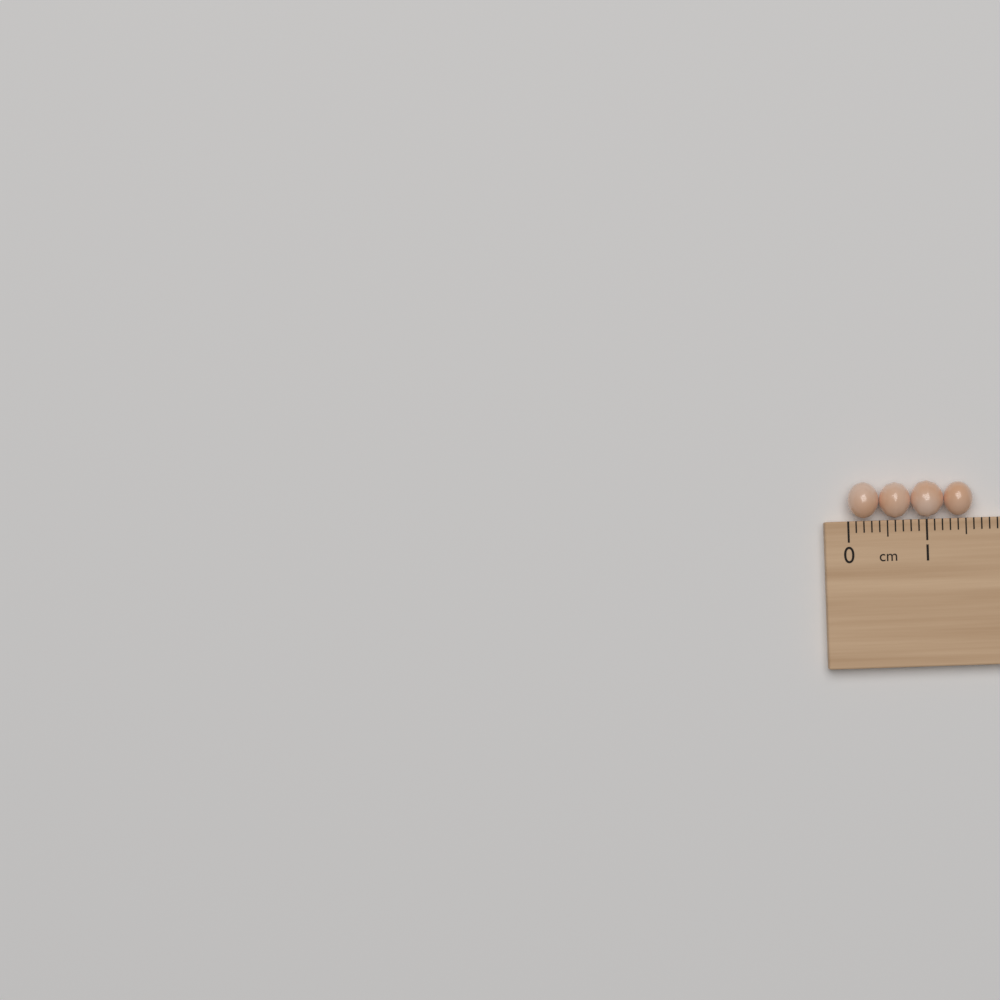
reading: 1.6 cm
